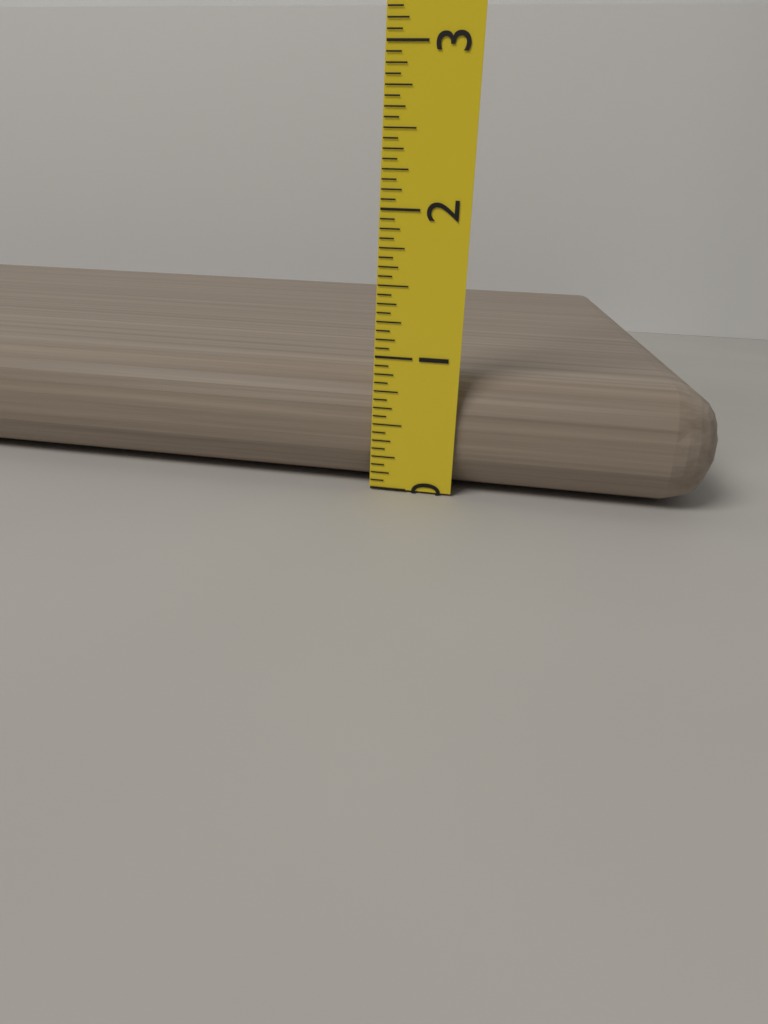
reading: 0.8750 (no unit)
